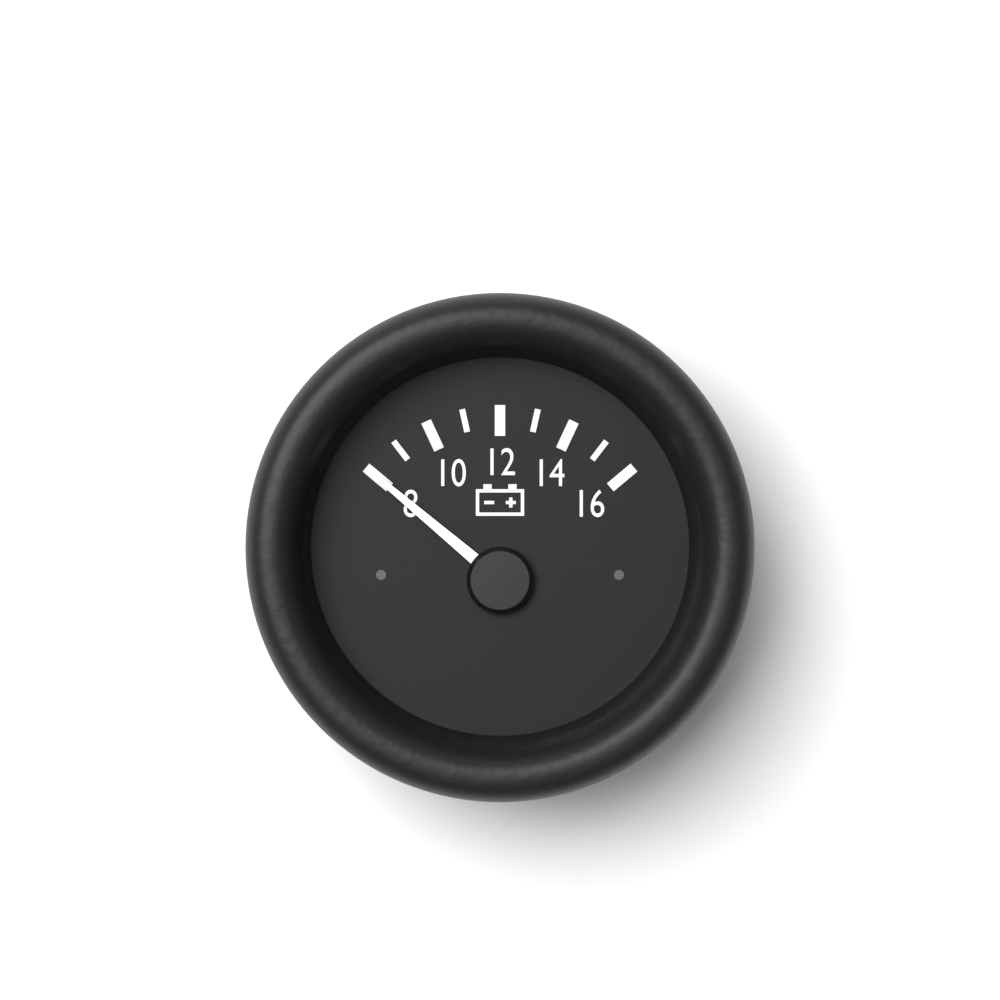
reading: 8 (no unit)
